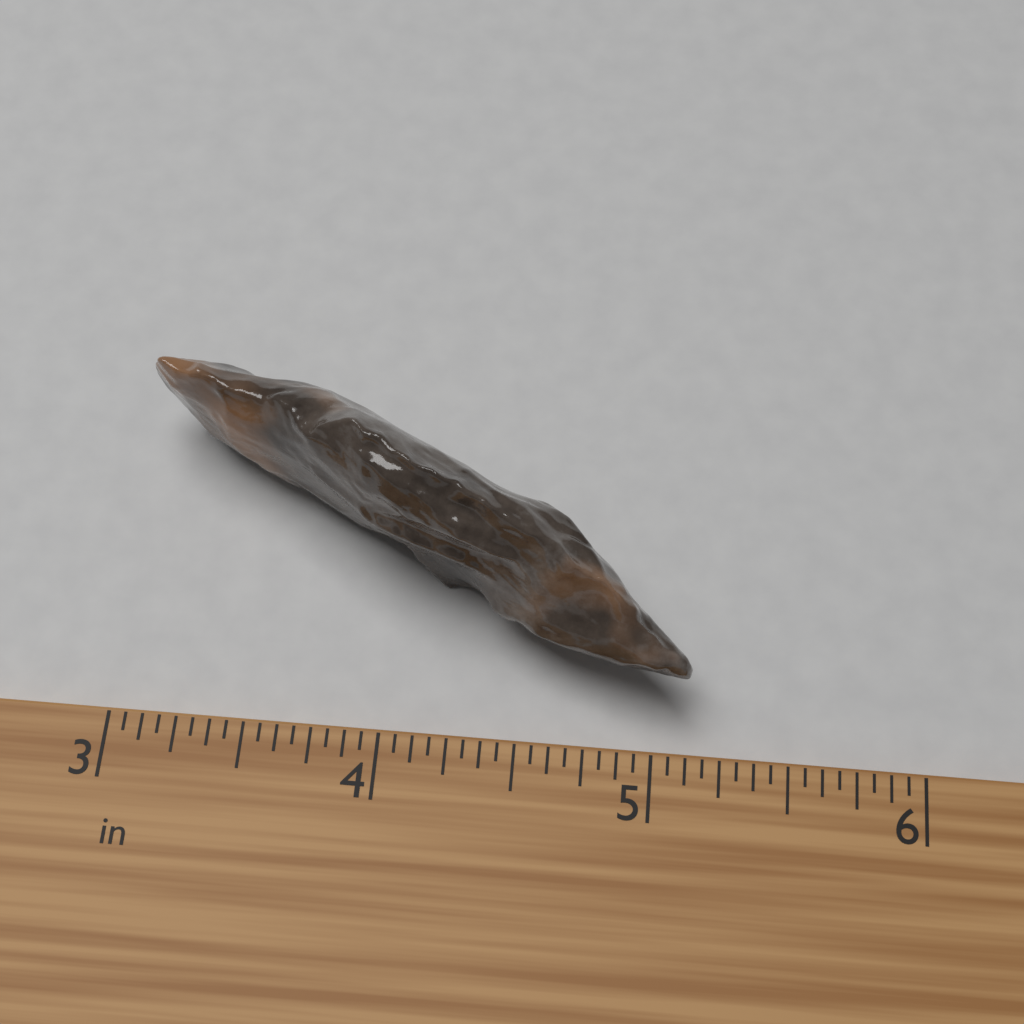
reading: 5.1250 in
